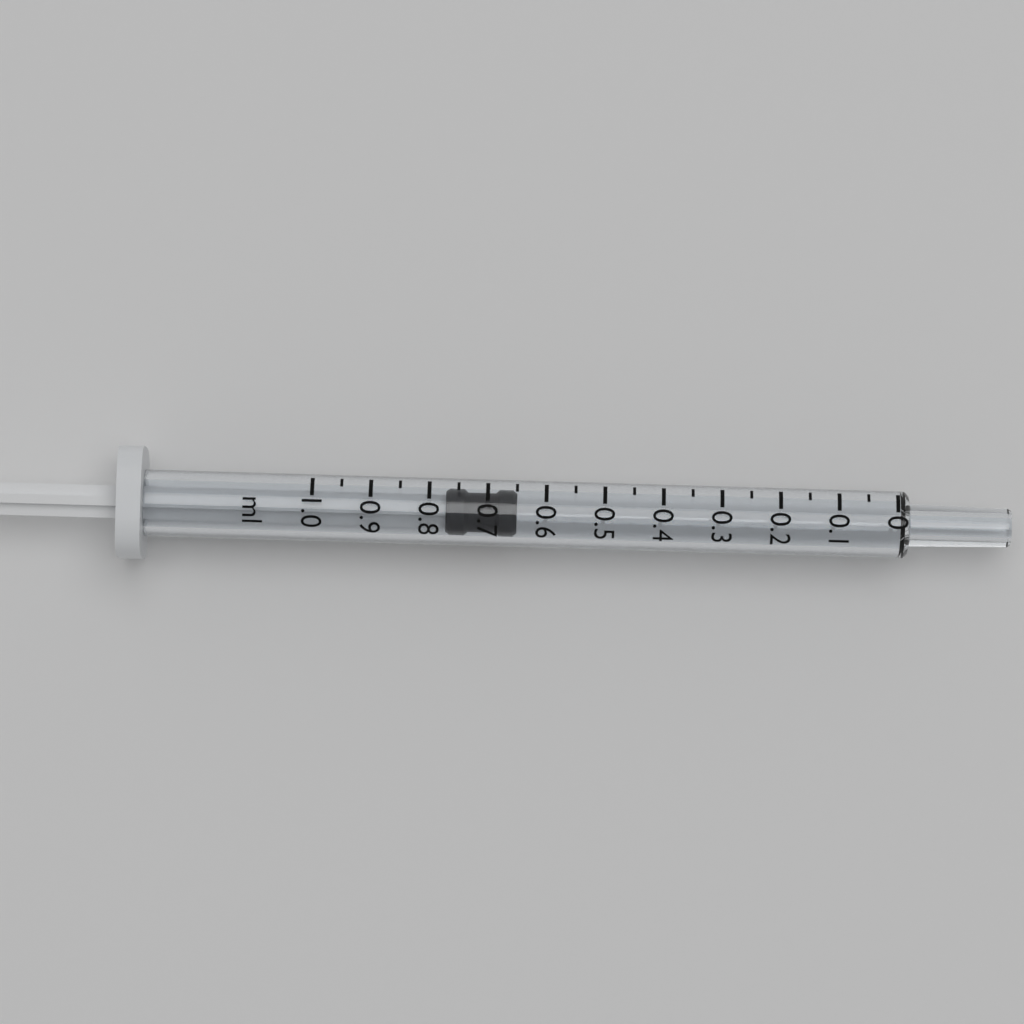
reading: 0.65 ml
